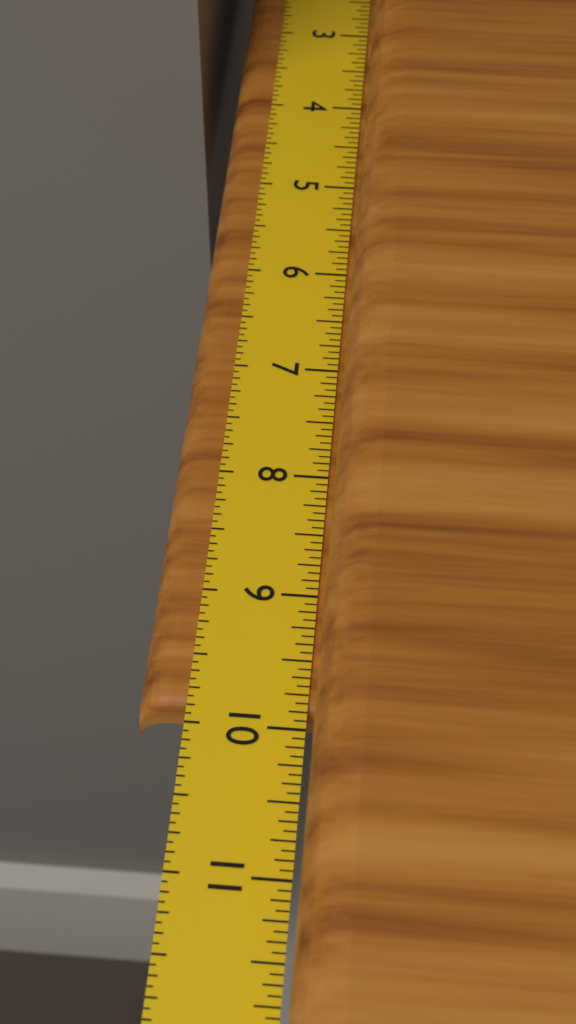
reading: 9.8750 in
